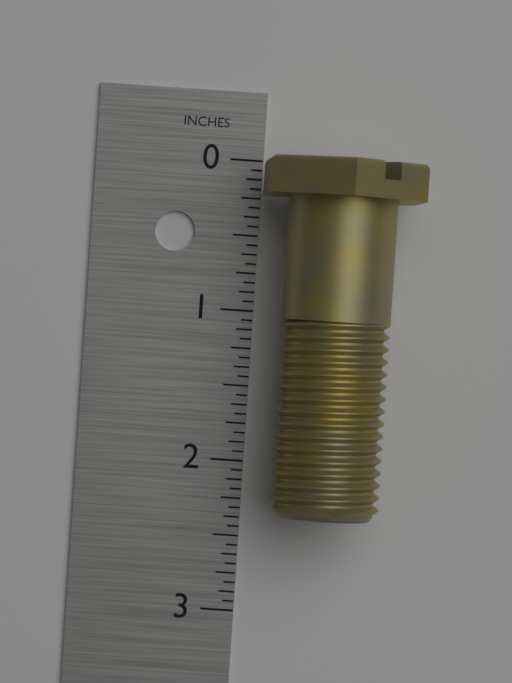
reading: 2.3125 in
